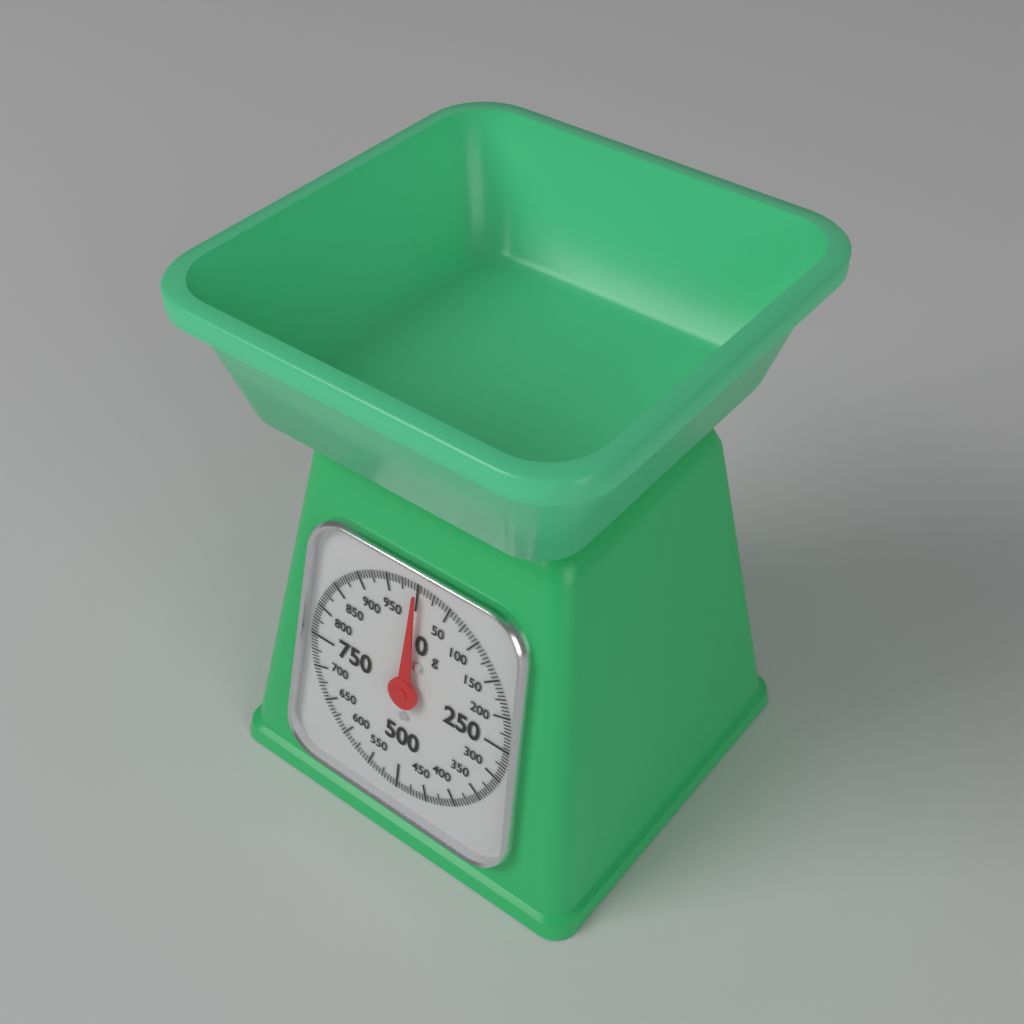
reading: 0 g
